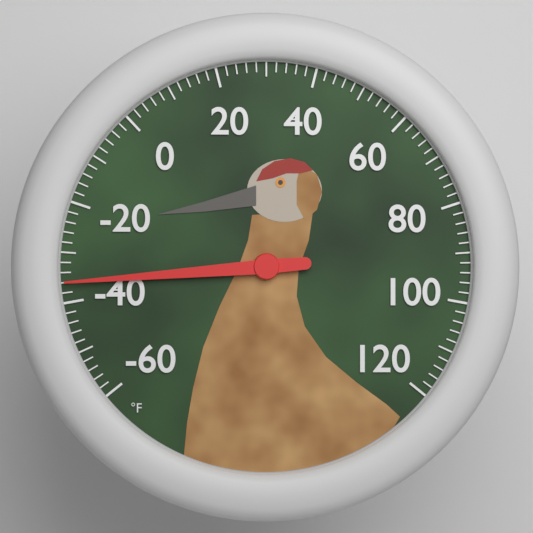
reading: -36 °F
